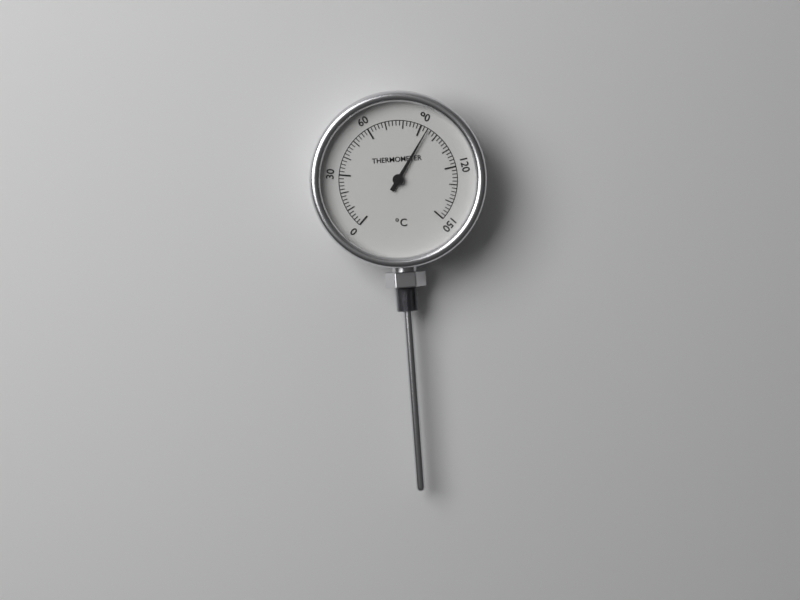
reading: 94 °C
